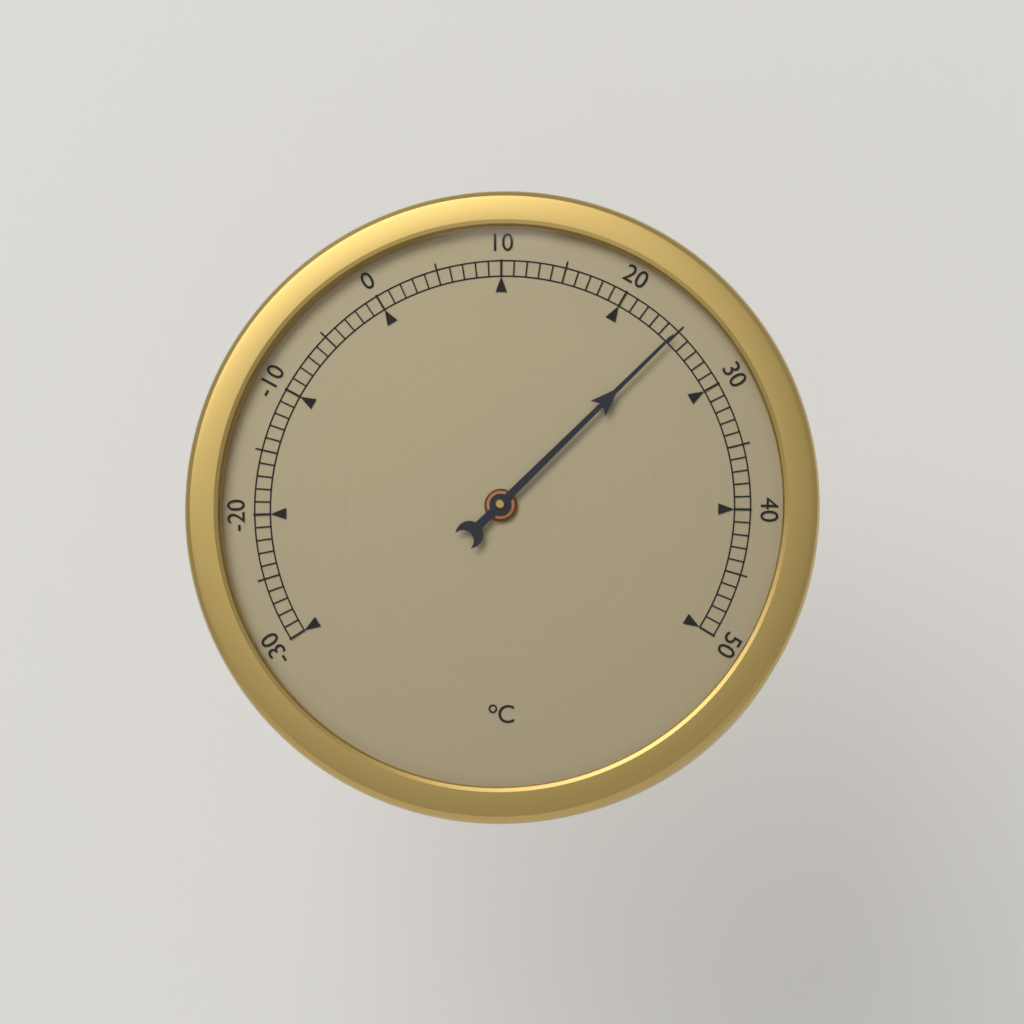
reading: 25 °C
